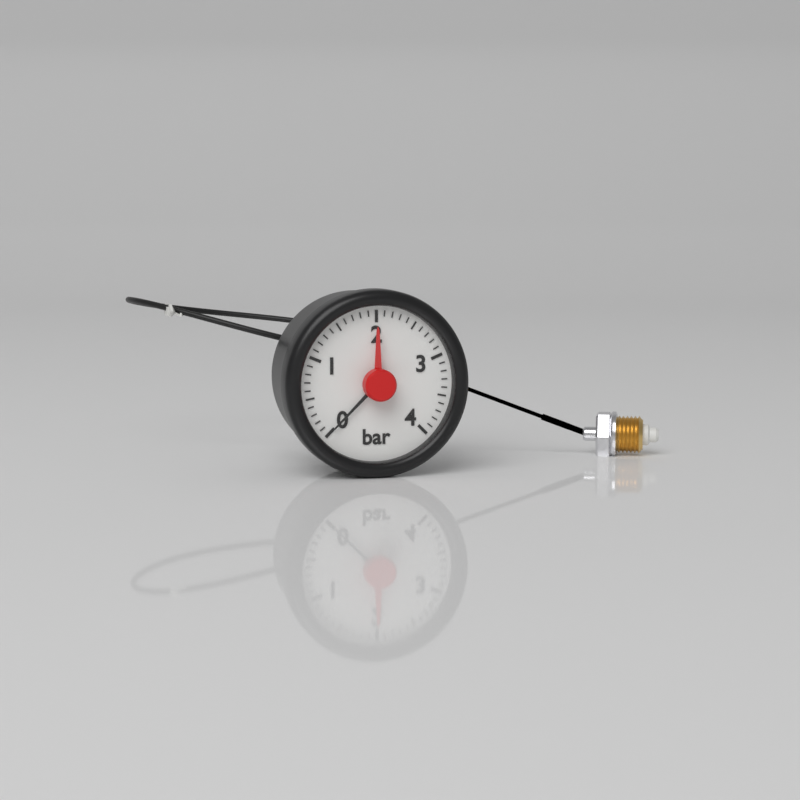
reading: 0.0 bar
